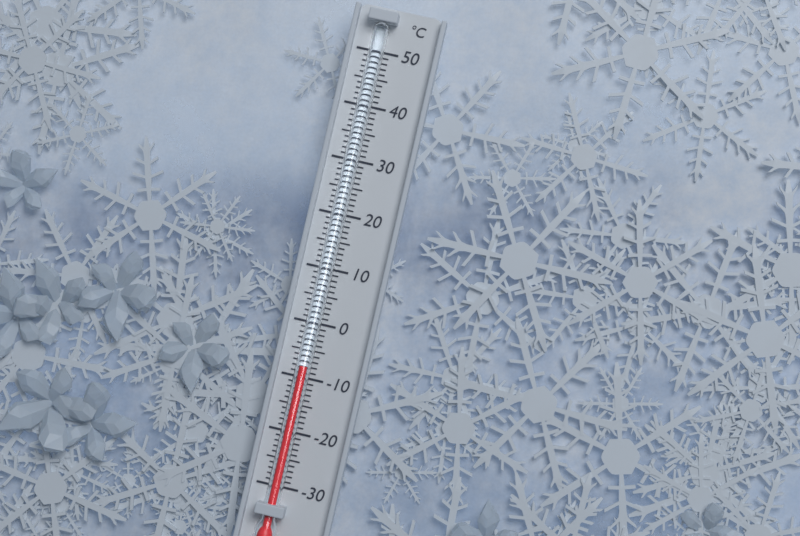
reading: -8 °C
